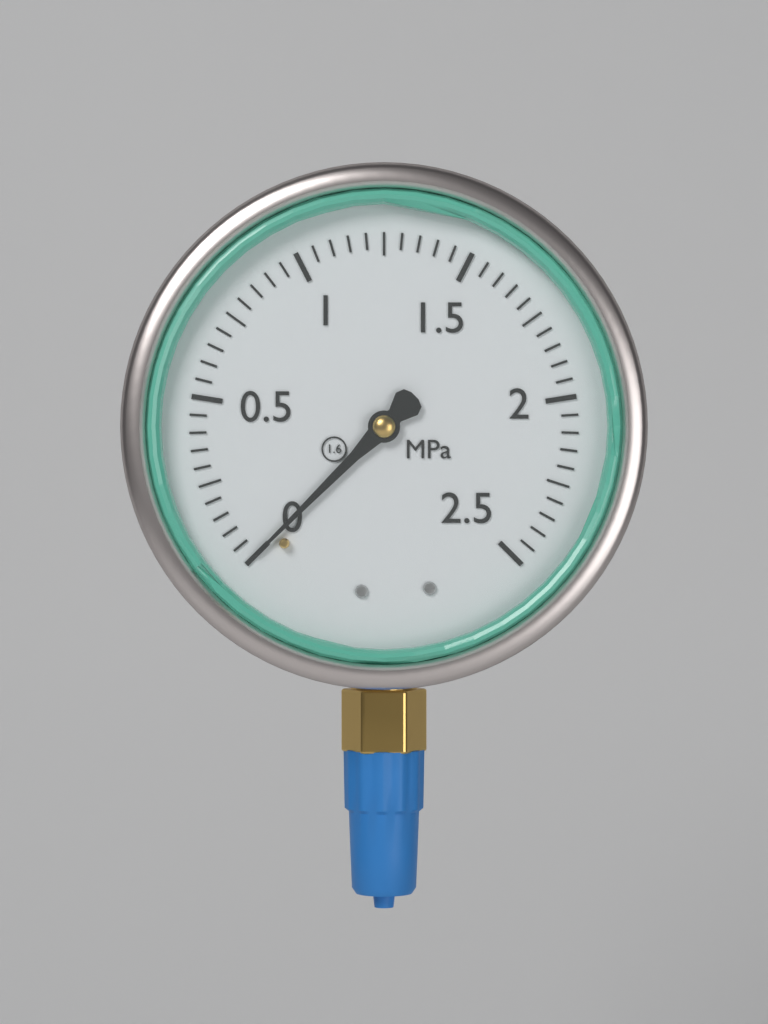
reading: 0.00 MPa
